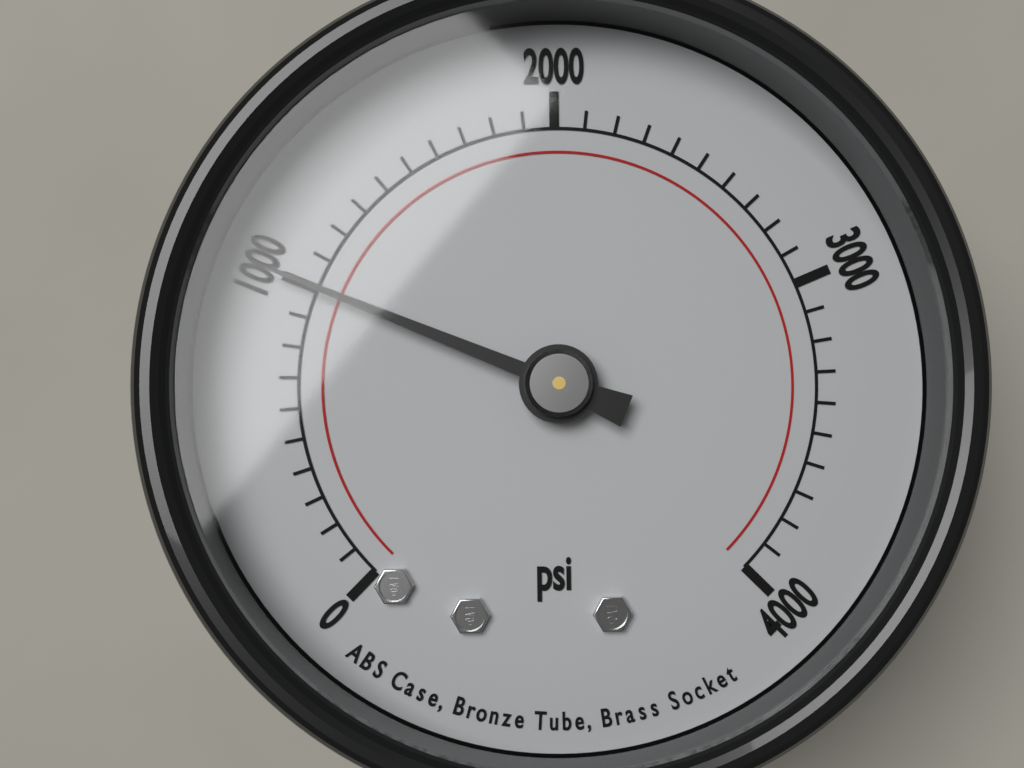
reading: 1000 psi
